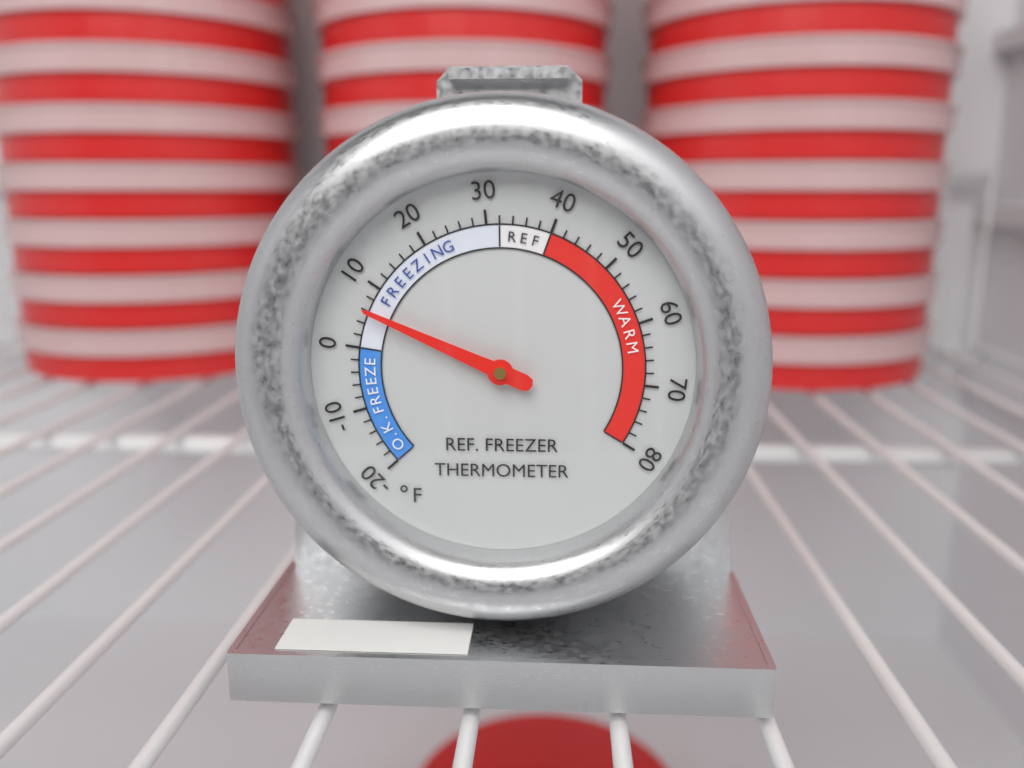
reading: 6 °F
